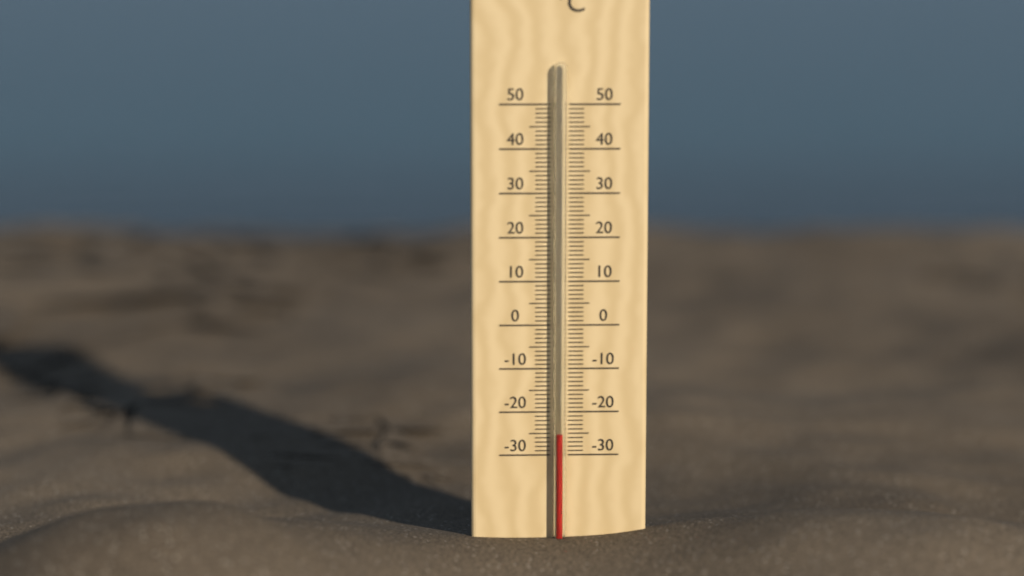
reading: -25 °C
